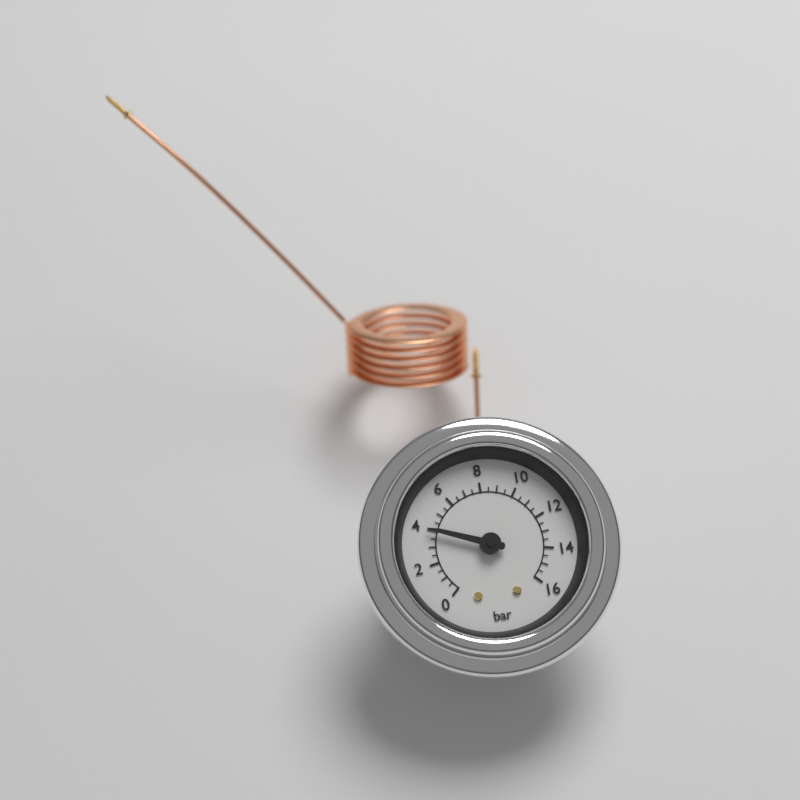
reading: 4.0 bar
